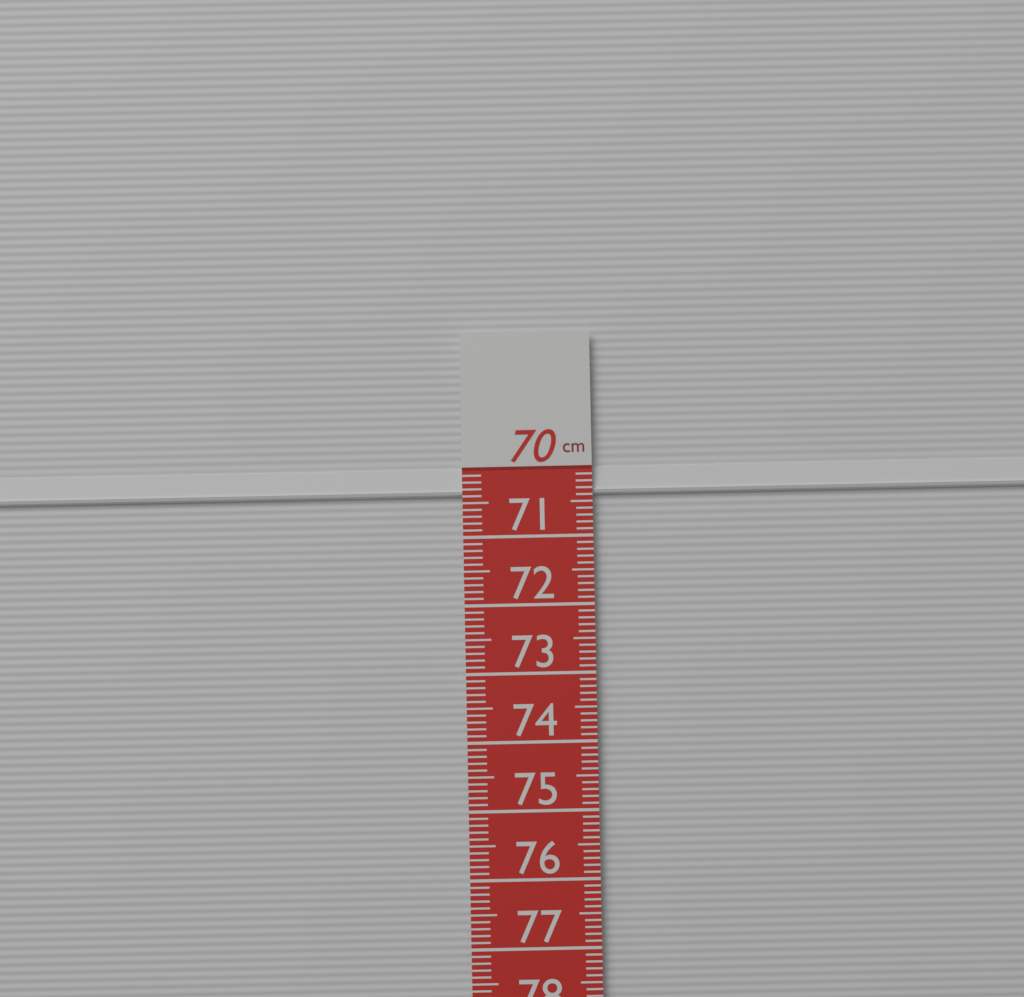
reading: 70.4 cm
